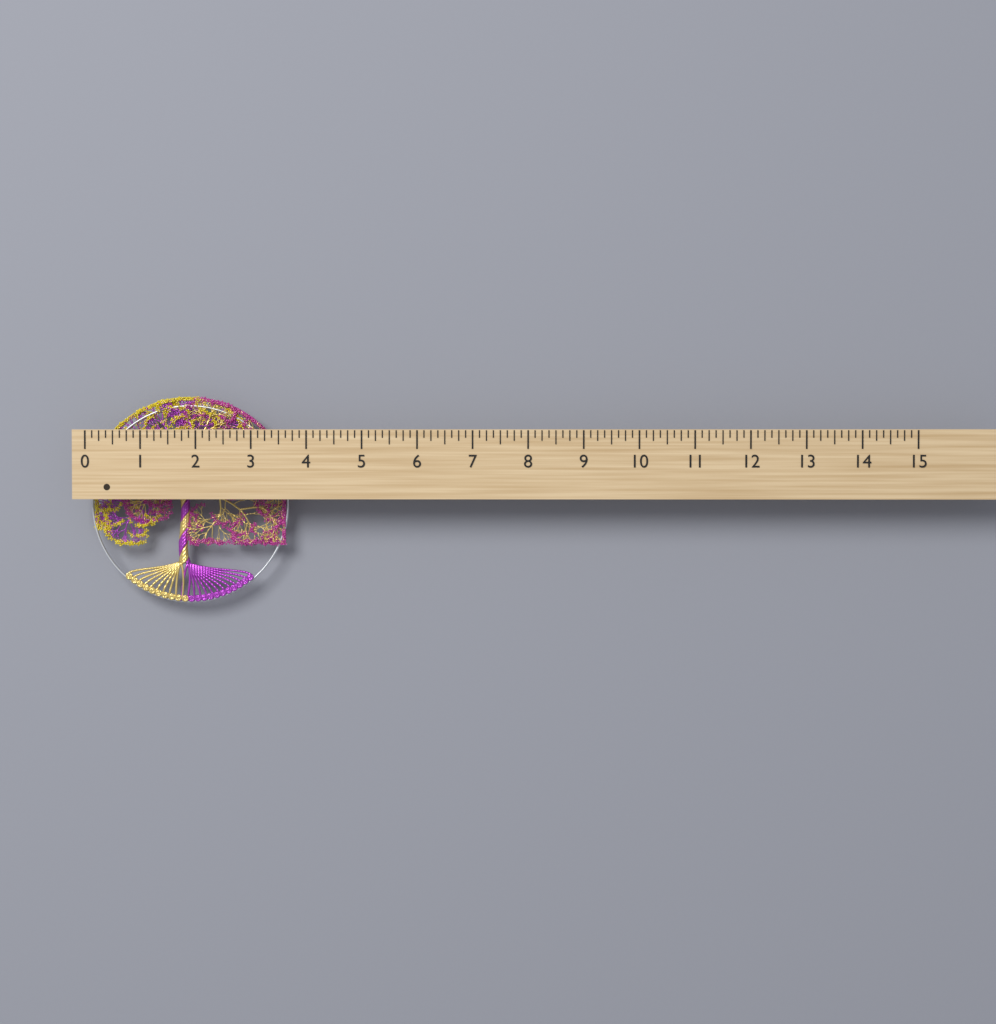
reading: 3.625 (no unit)
